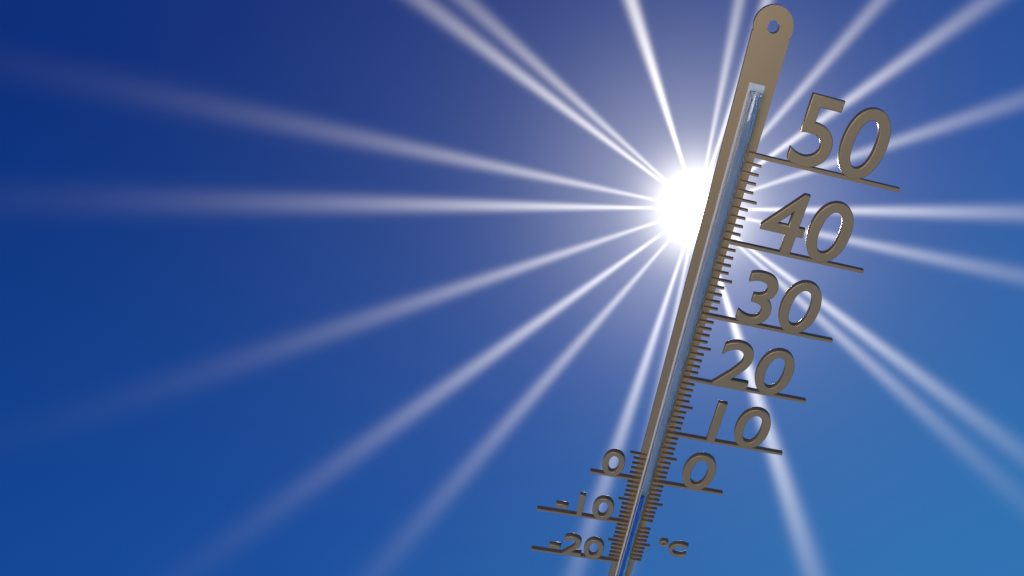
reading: -3 °C
